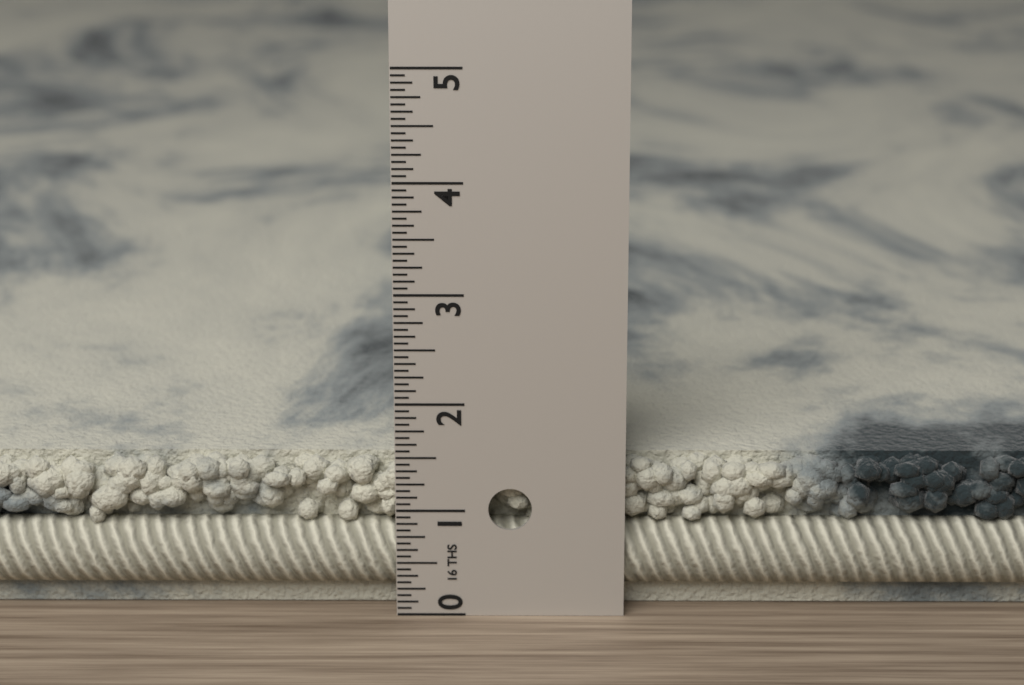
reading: 1.4375 in
